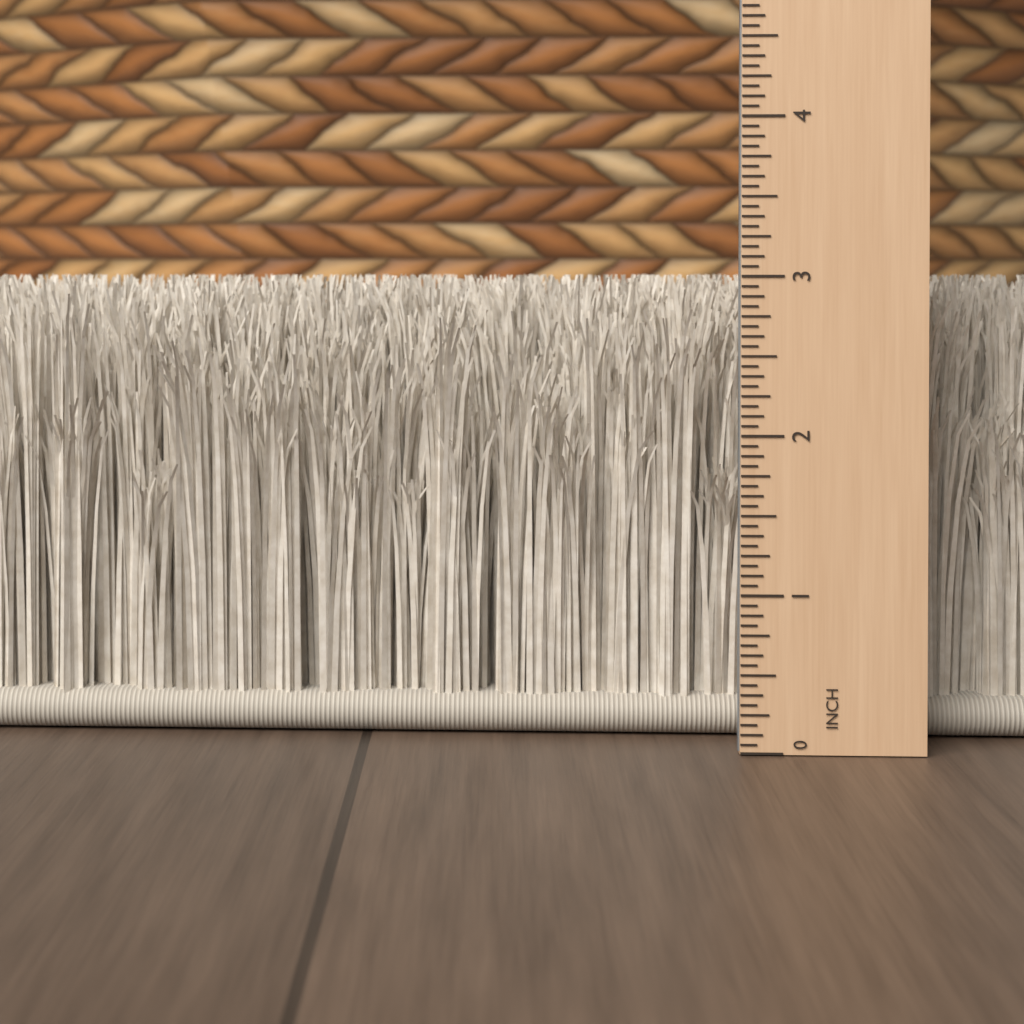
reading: 3.0000 in
